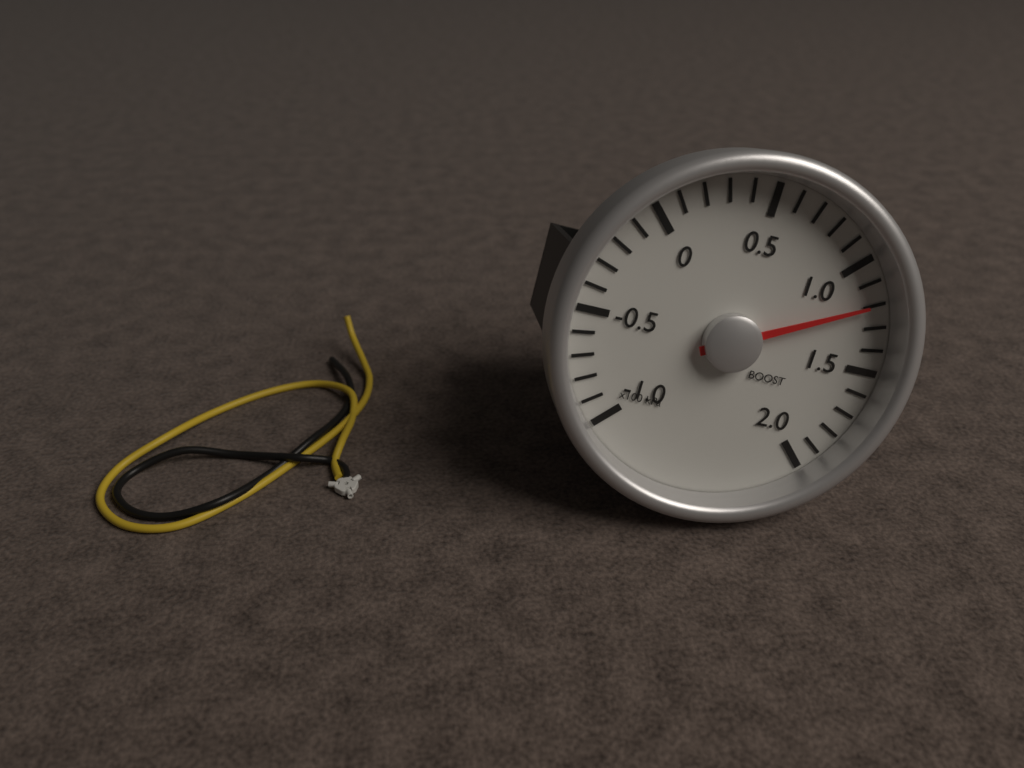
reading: 120 kPa
